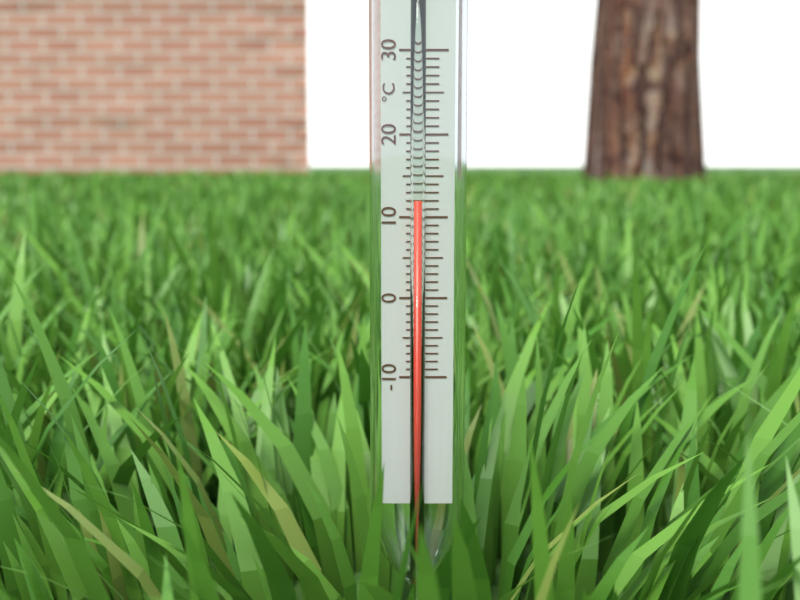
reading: 12 °C
